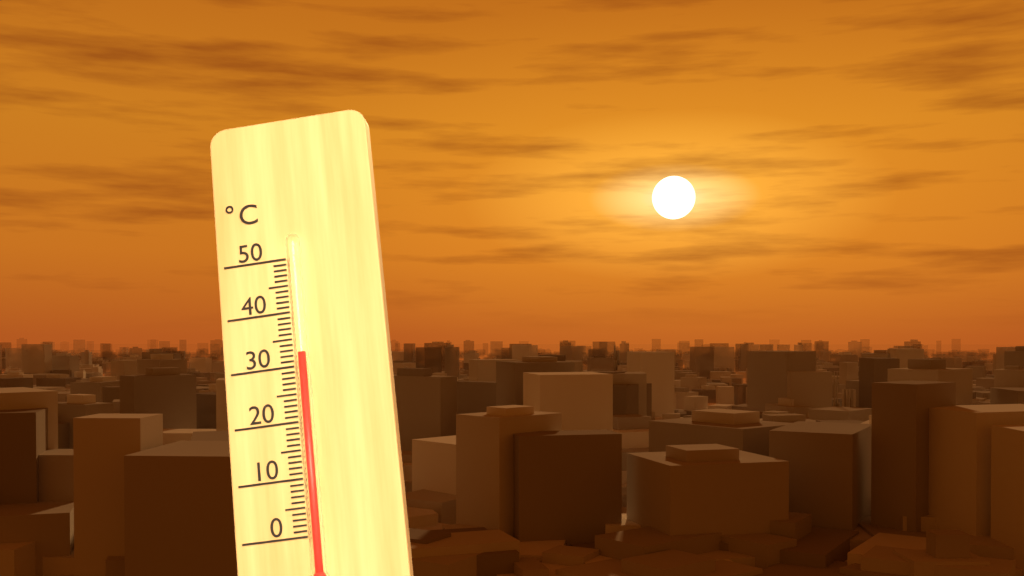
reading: 32 °C
